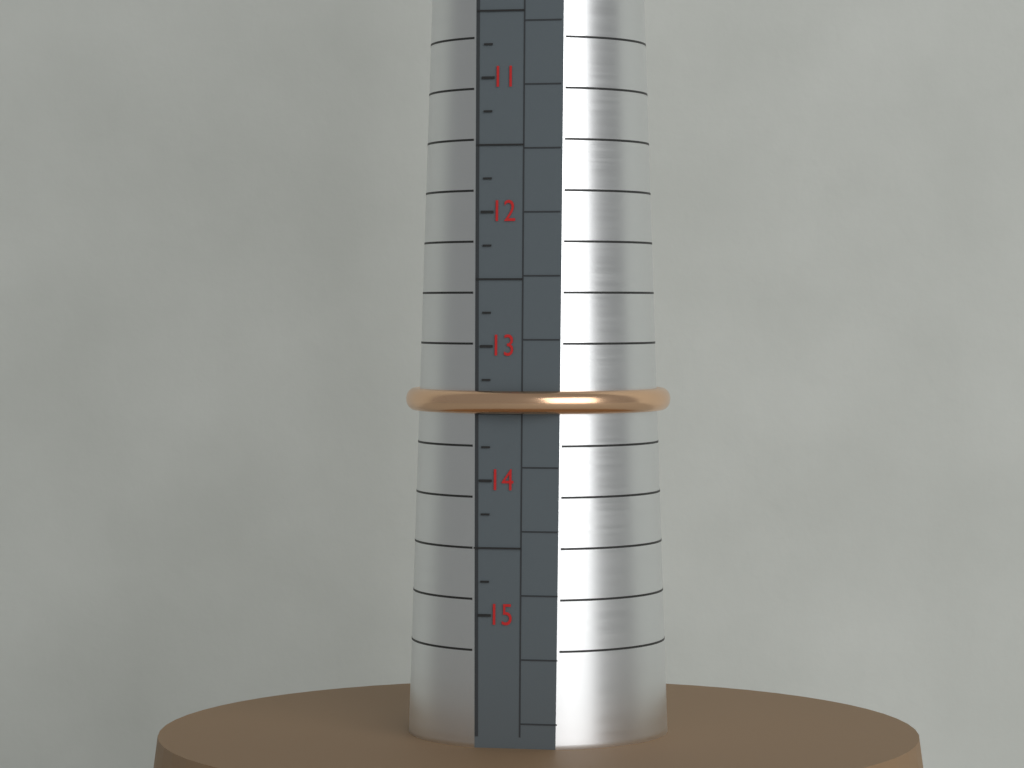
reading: 13.50 (no unit)
